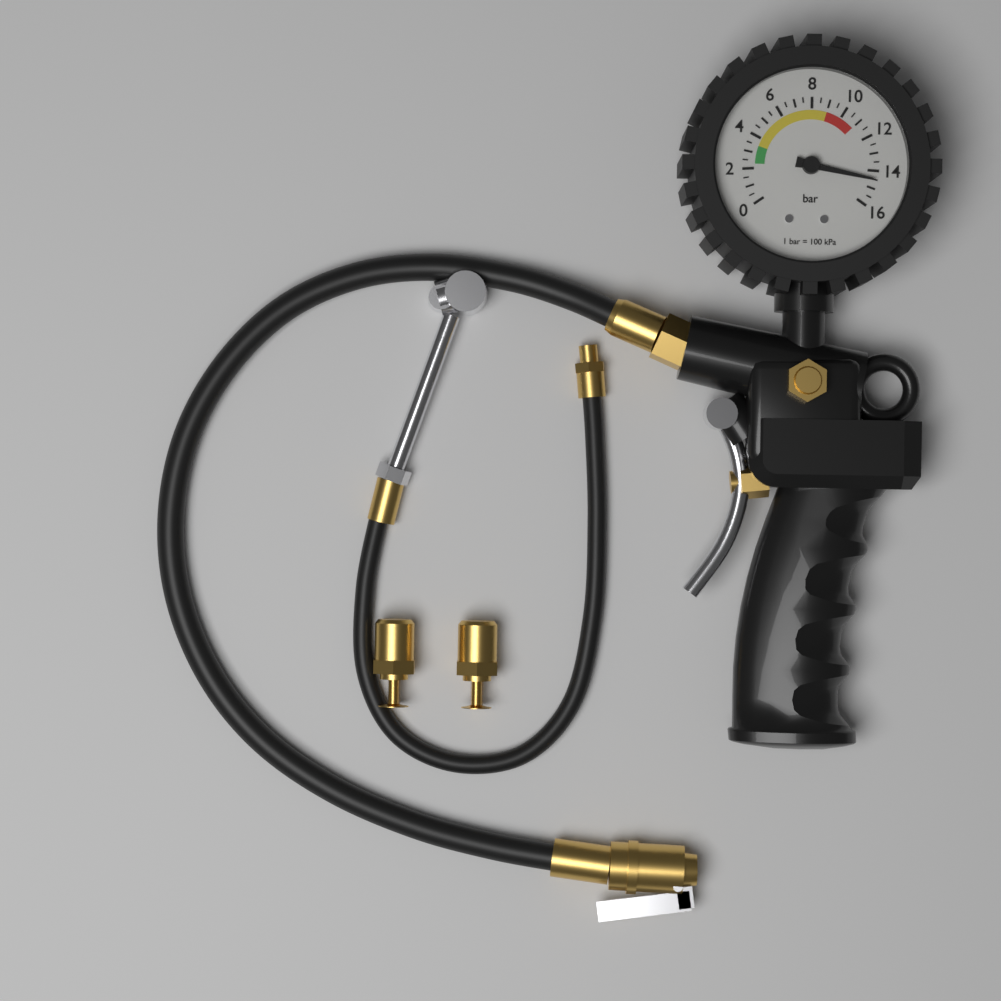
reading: 14.5 bar
